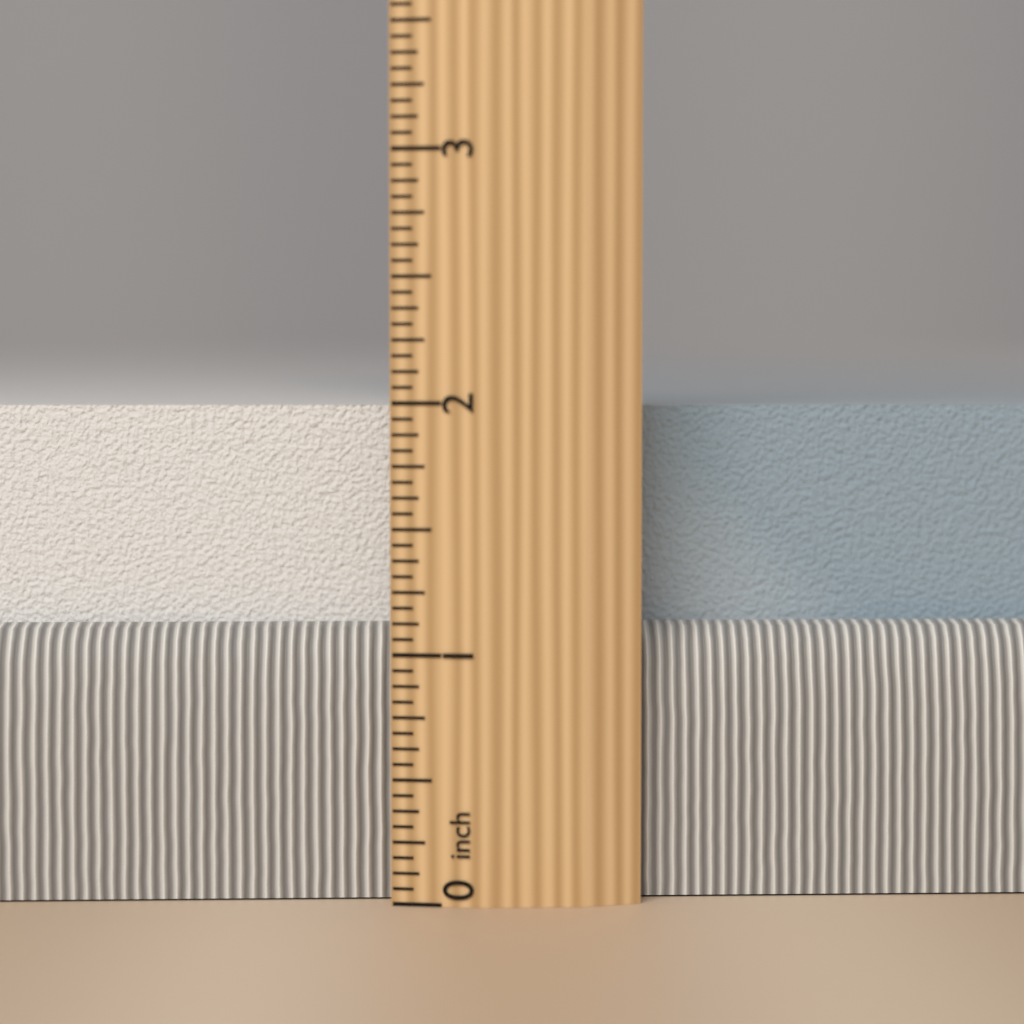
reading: 2.0000 inch
